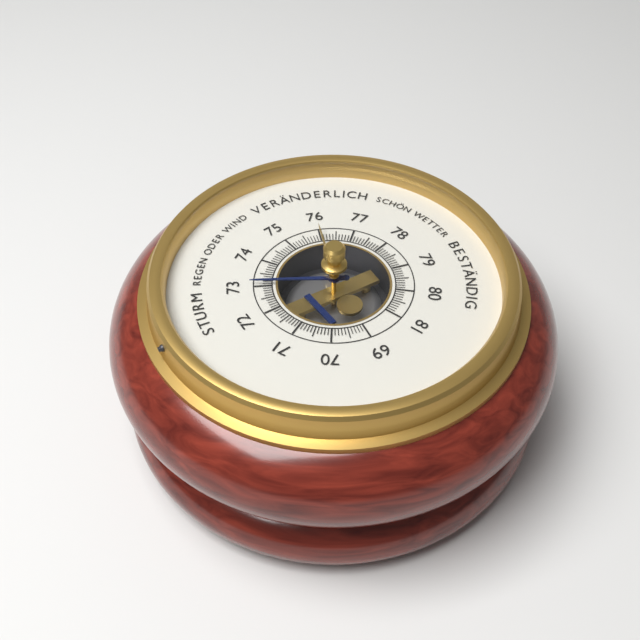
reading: 73.1 (no unit)
